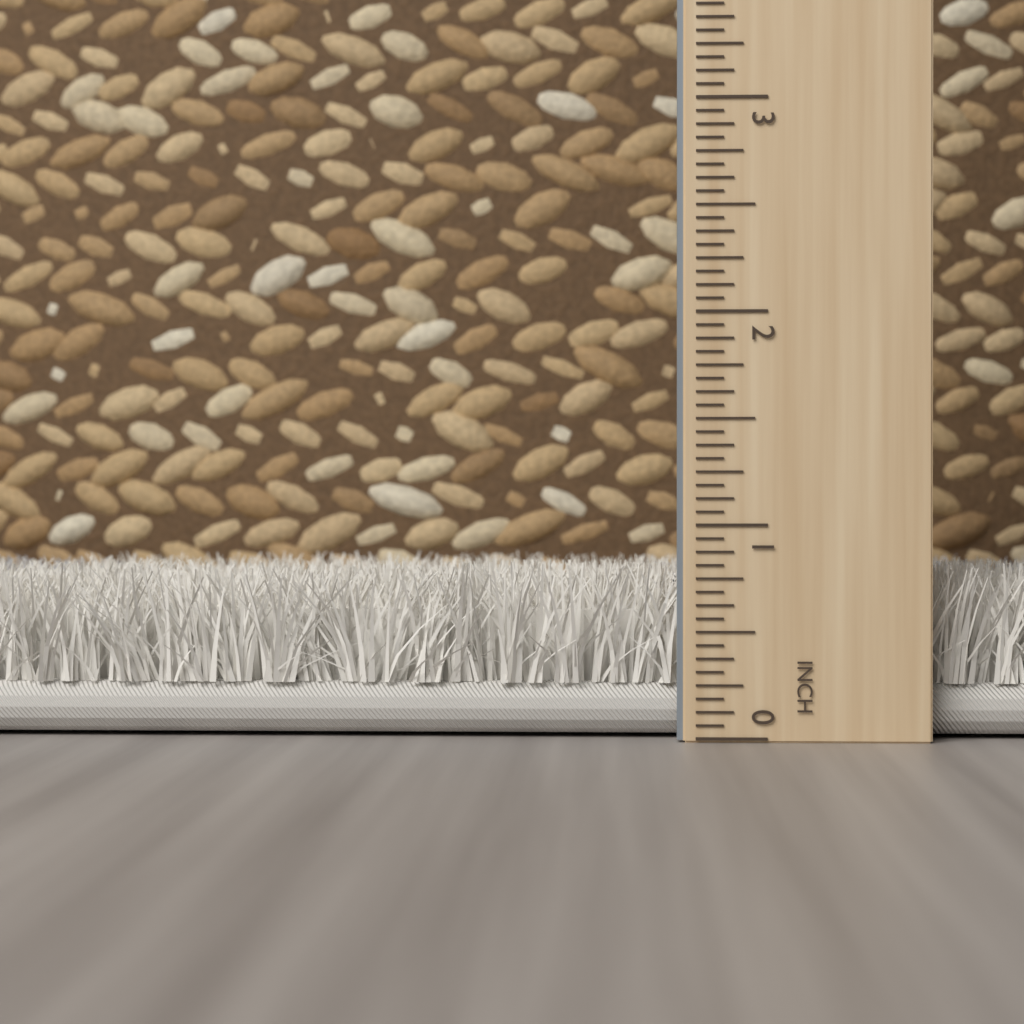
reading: 0.8125 inch
